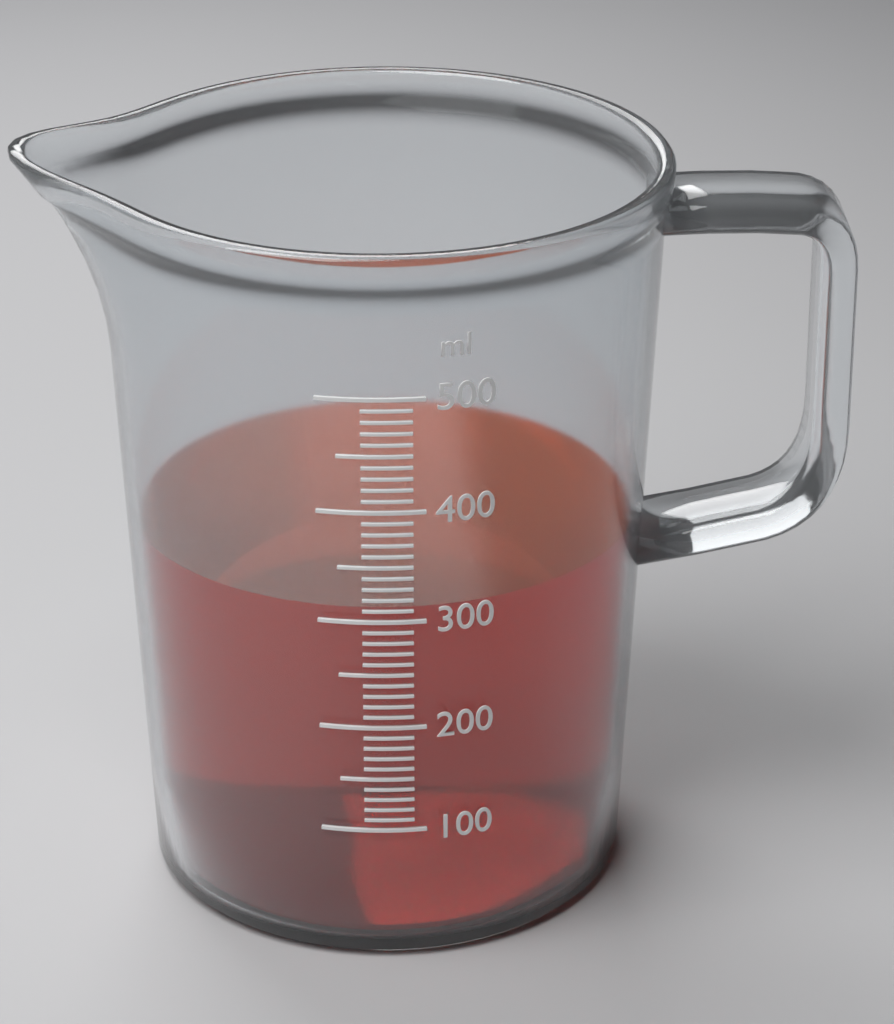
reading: 310 ml
